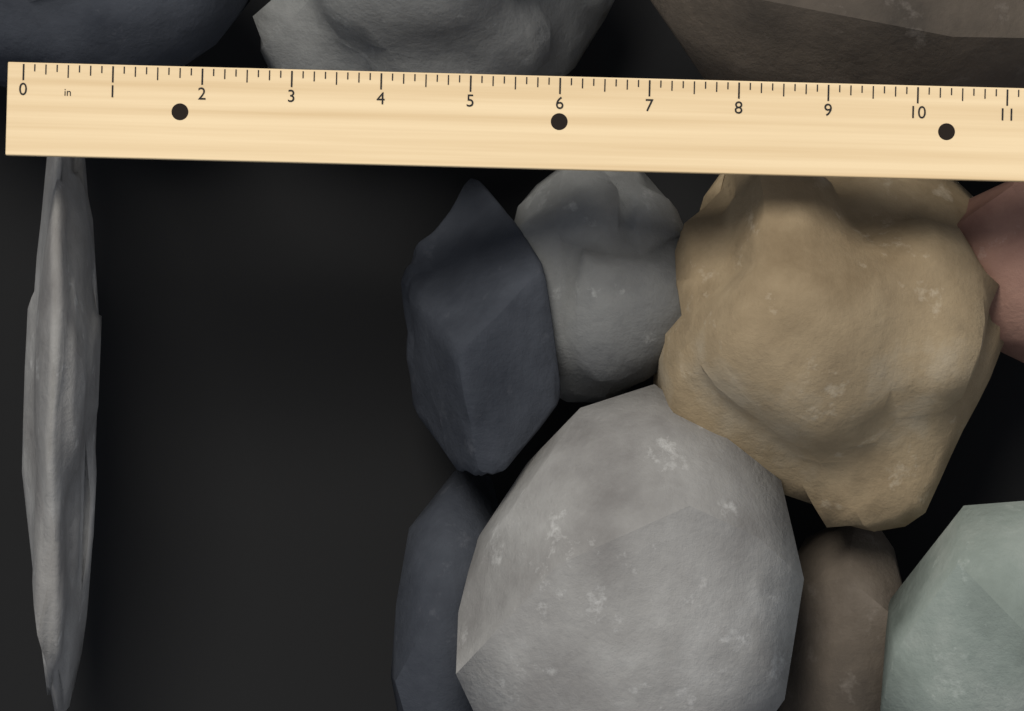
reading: 0.875 in
